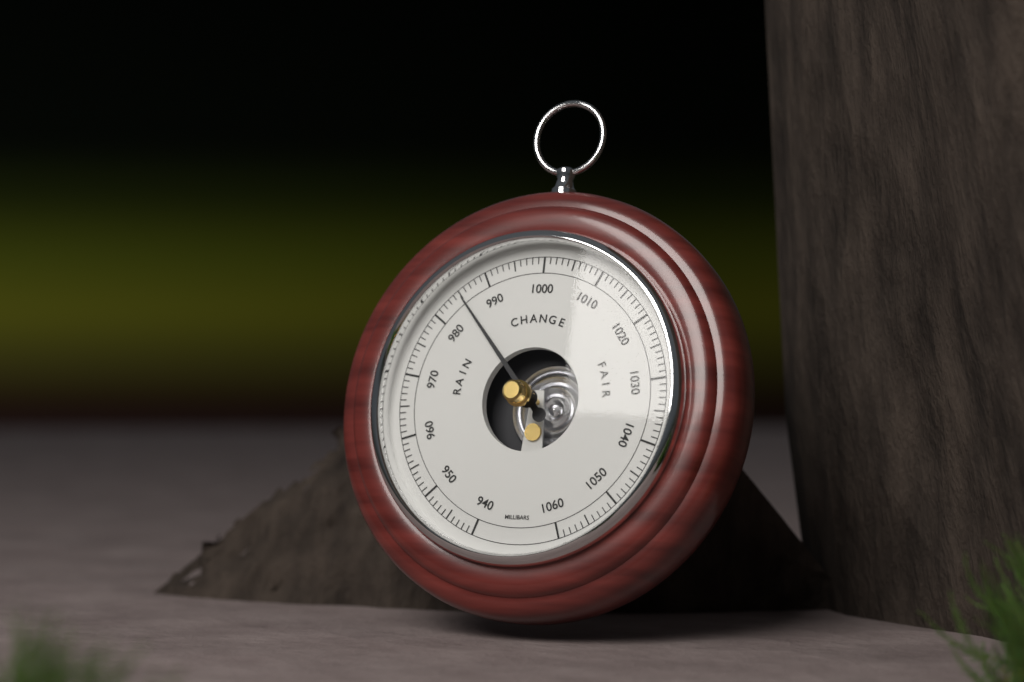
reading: 985 mbar
